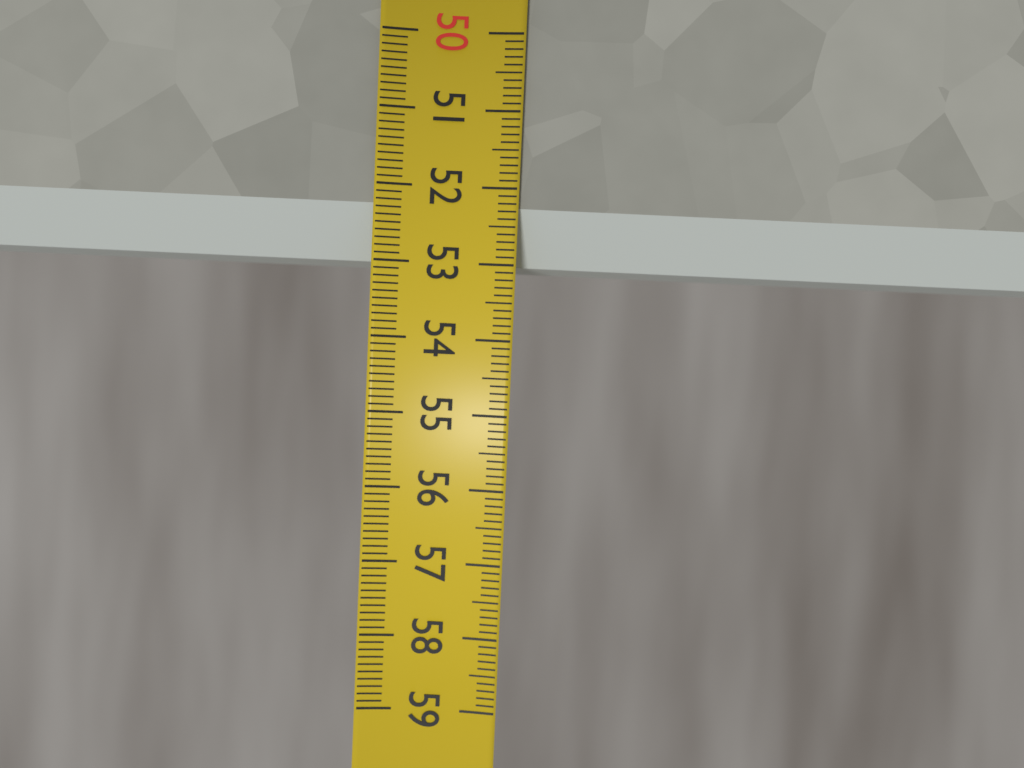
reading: 53.0 (no unit)
